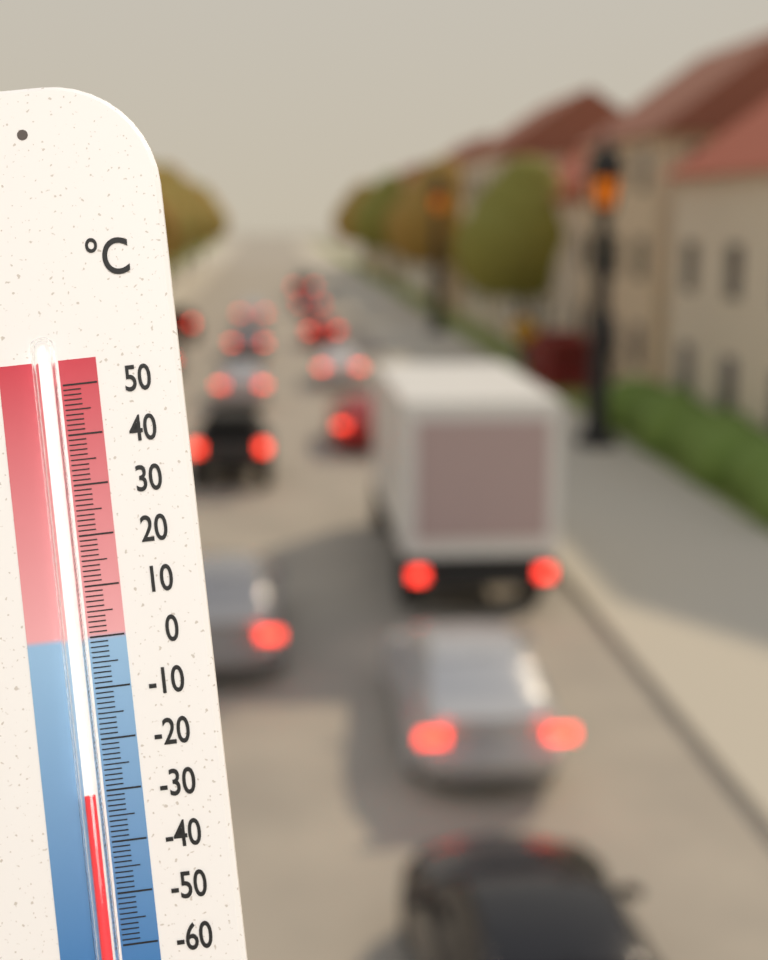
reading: -30 °C
